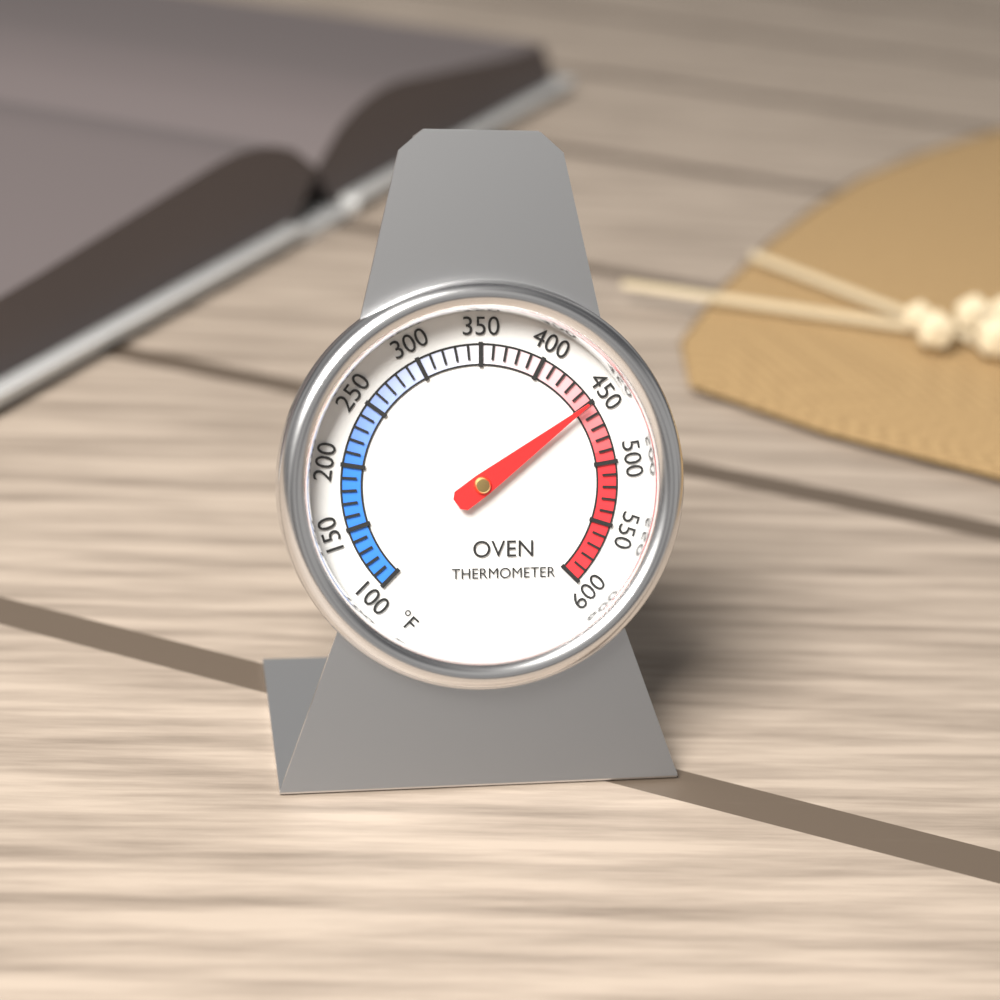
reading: 450 °F
